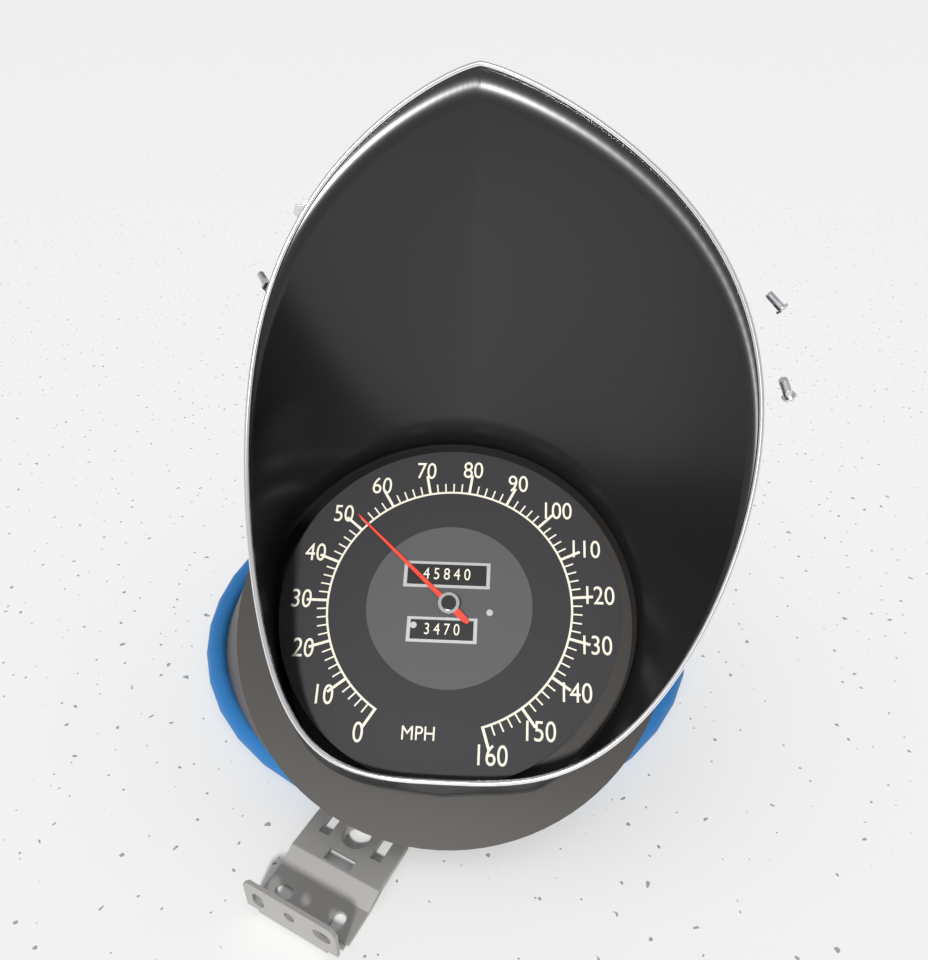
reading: 52 MPH
